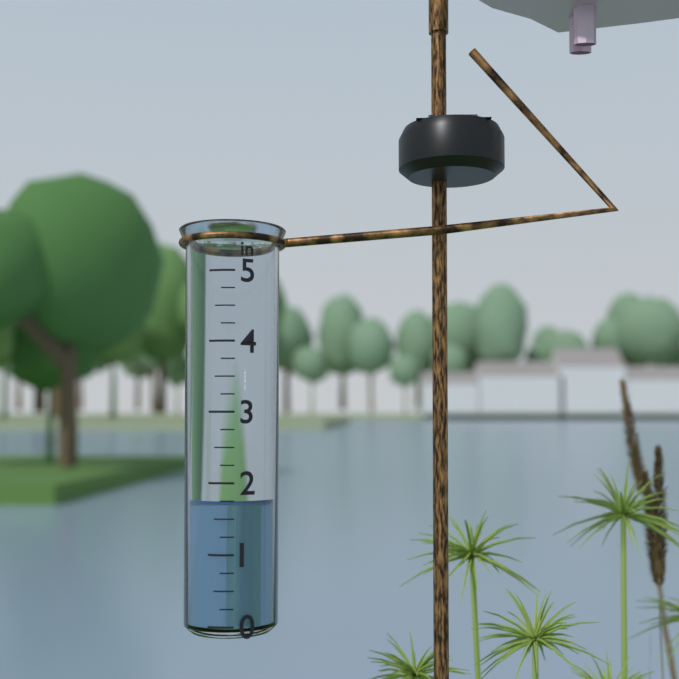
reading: 1.75 in
